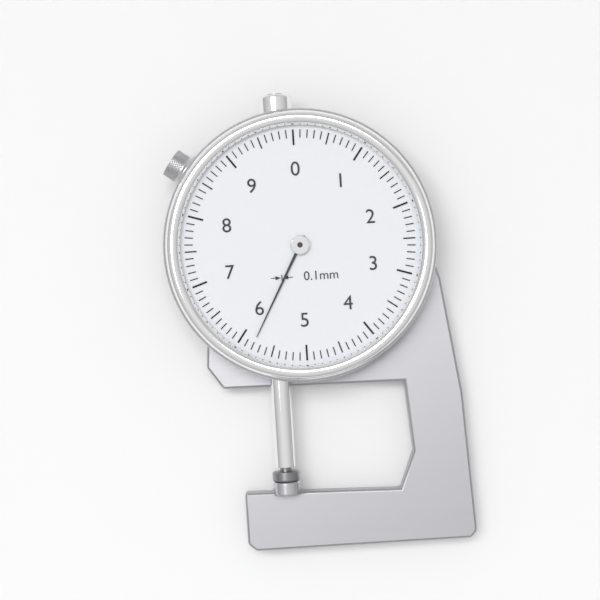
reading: 5.8 mm
